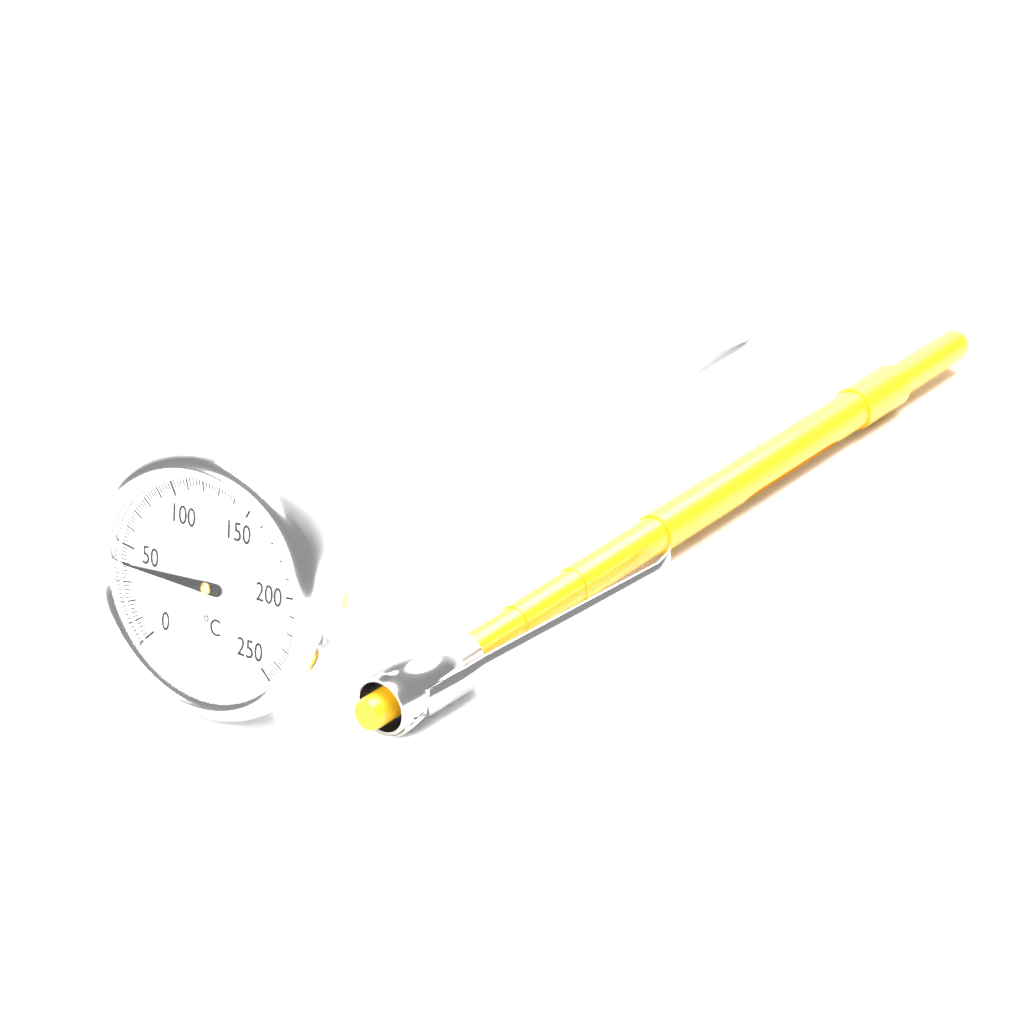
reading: 40 °C
